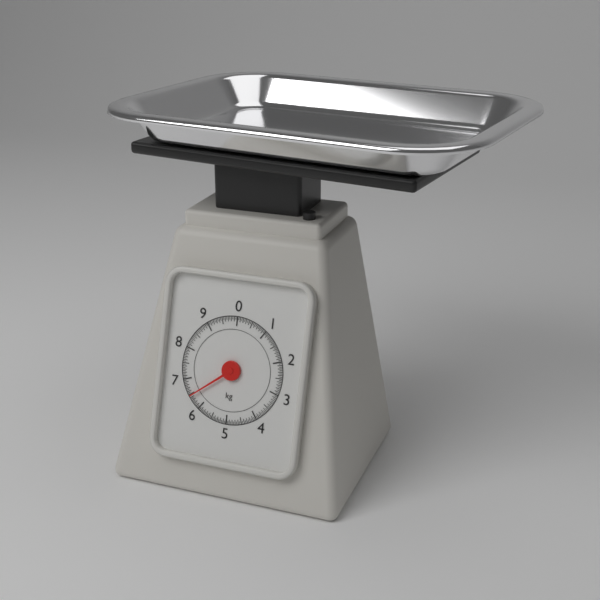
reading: 6.45 kg
